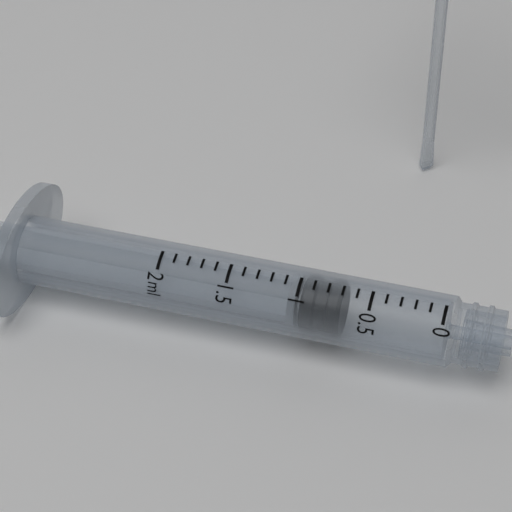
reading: 0.7 ml
